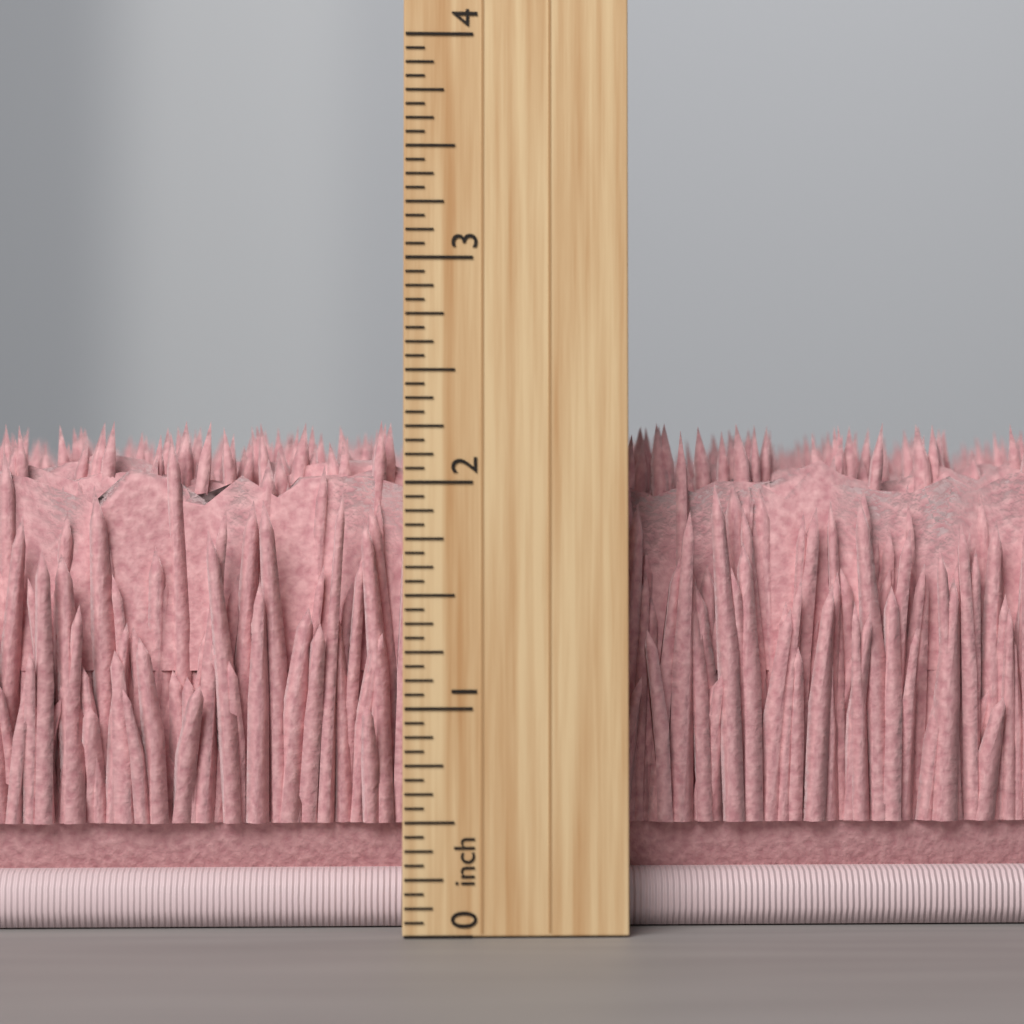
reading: 2.3125 inch
